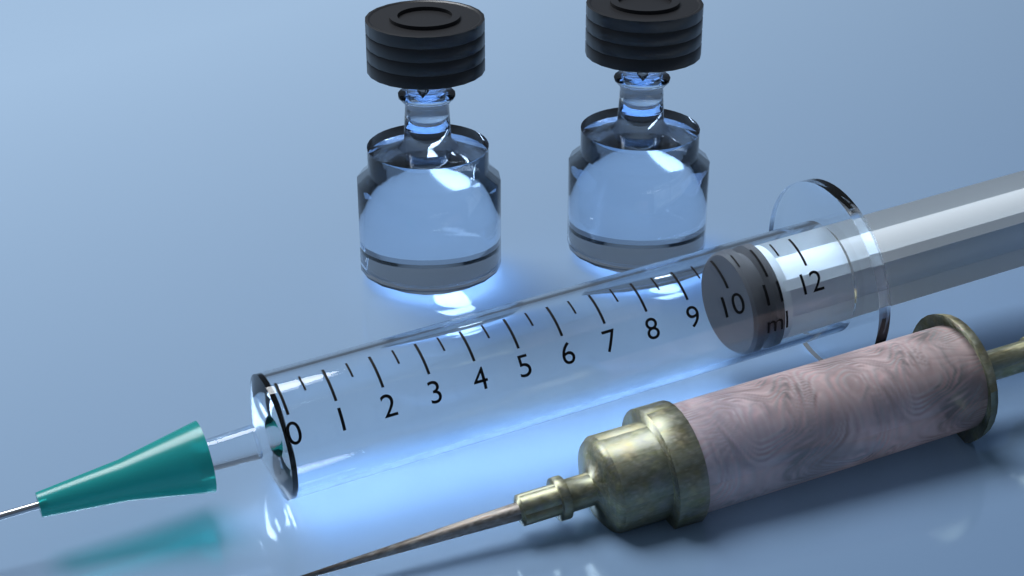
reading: 10.5 ml
